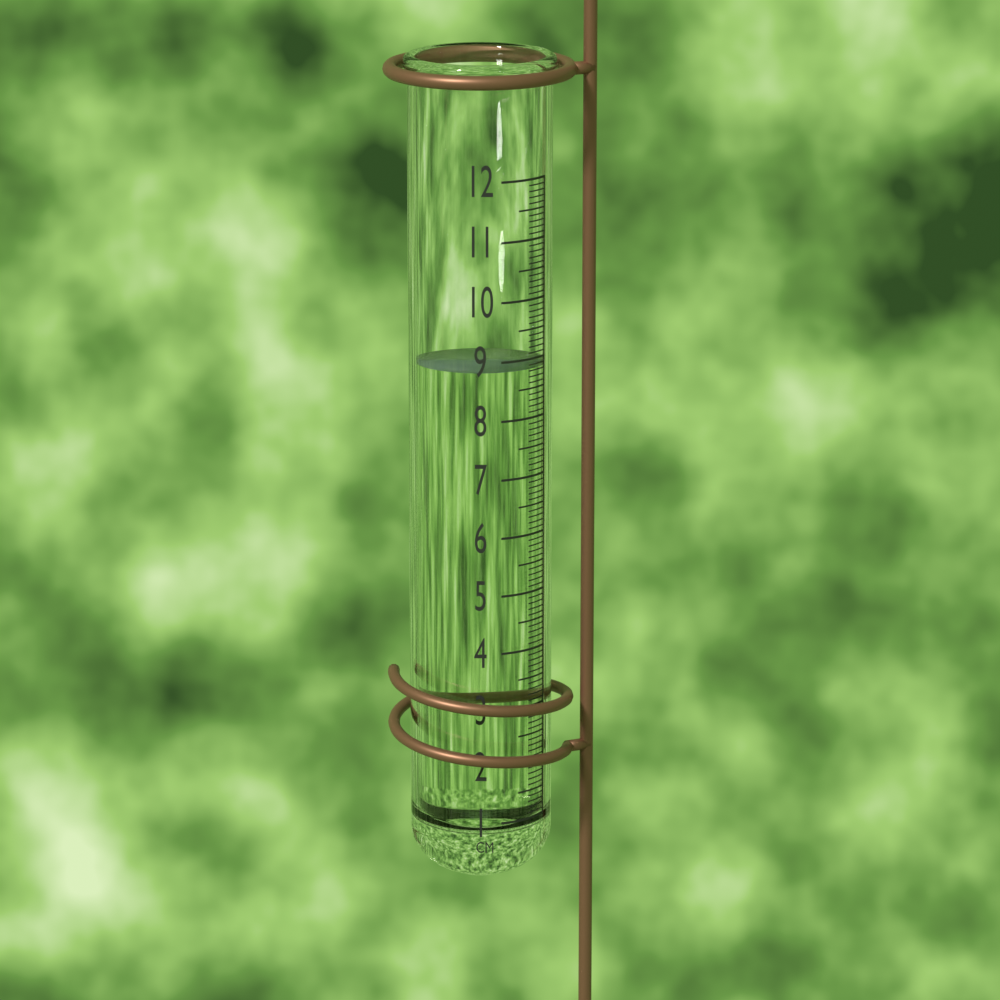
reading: 8.9 cm
